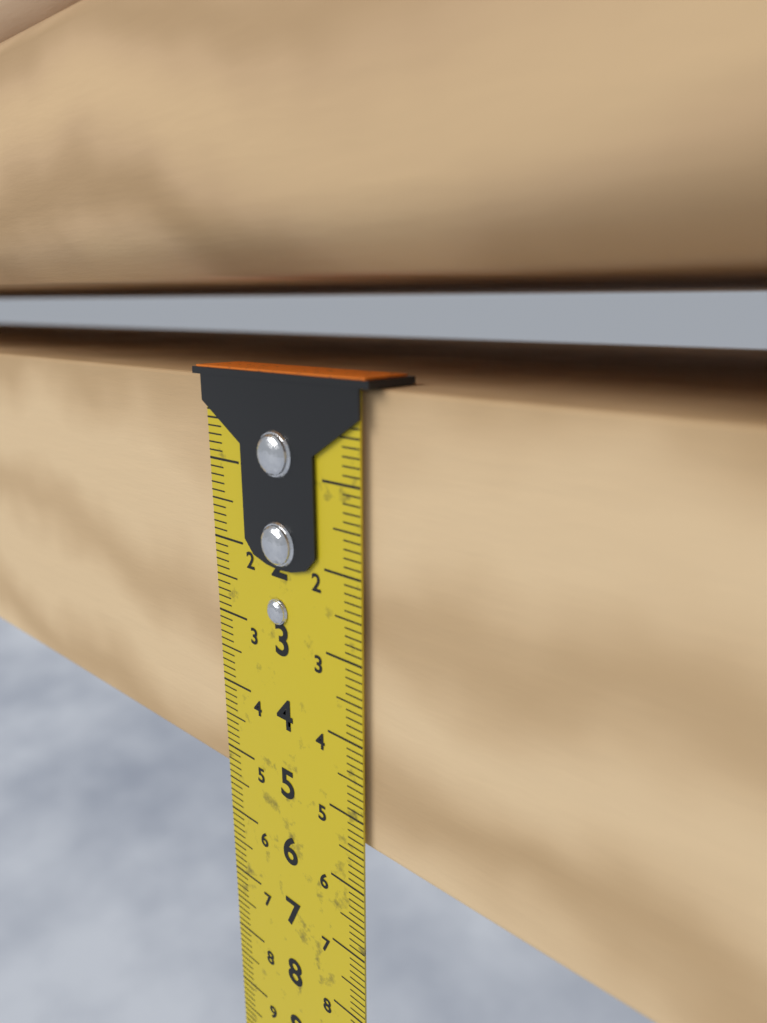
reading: 5.4 cm
